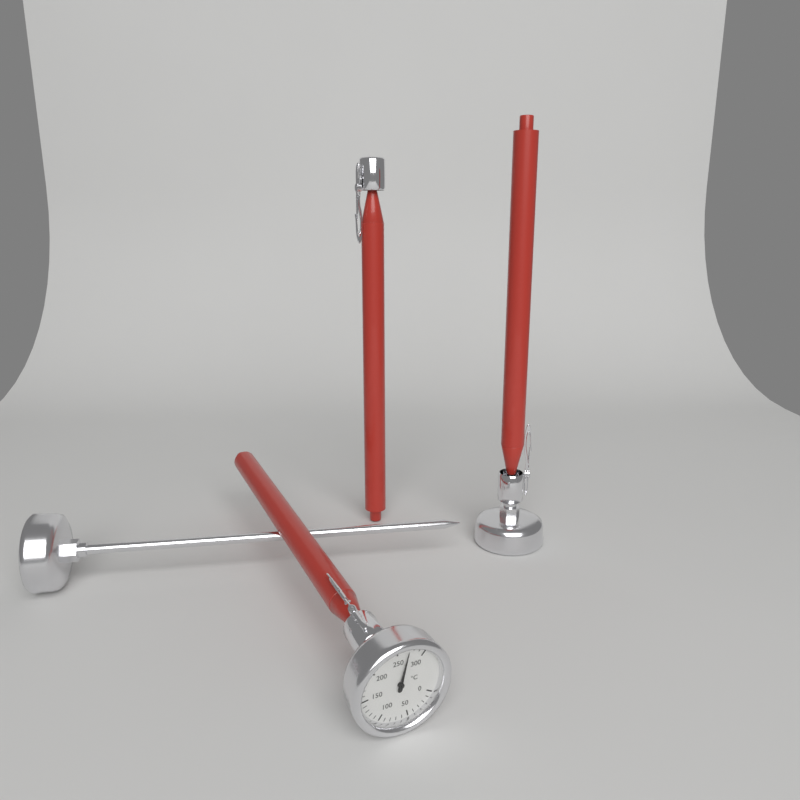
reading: 270 °C
